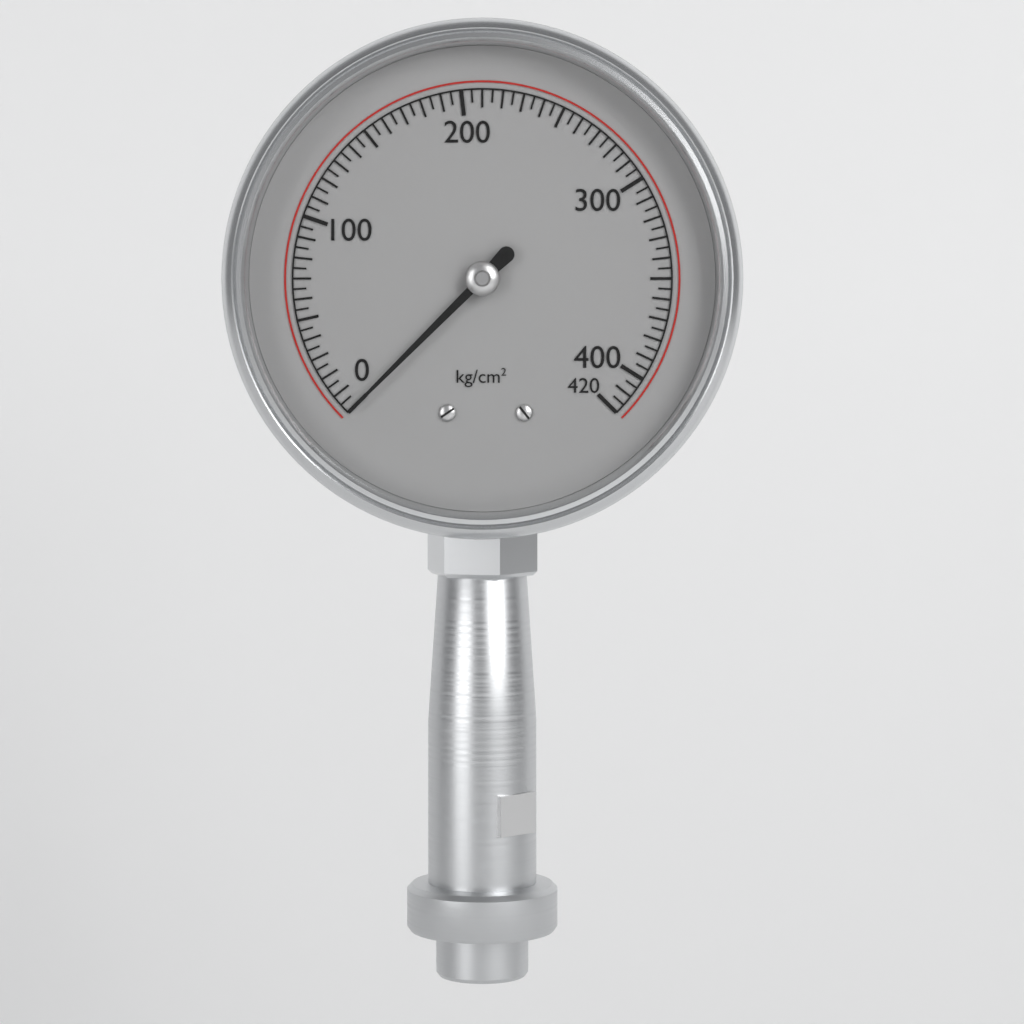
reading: 0 kg/cm²
